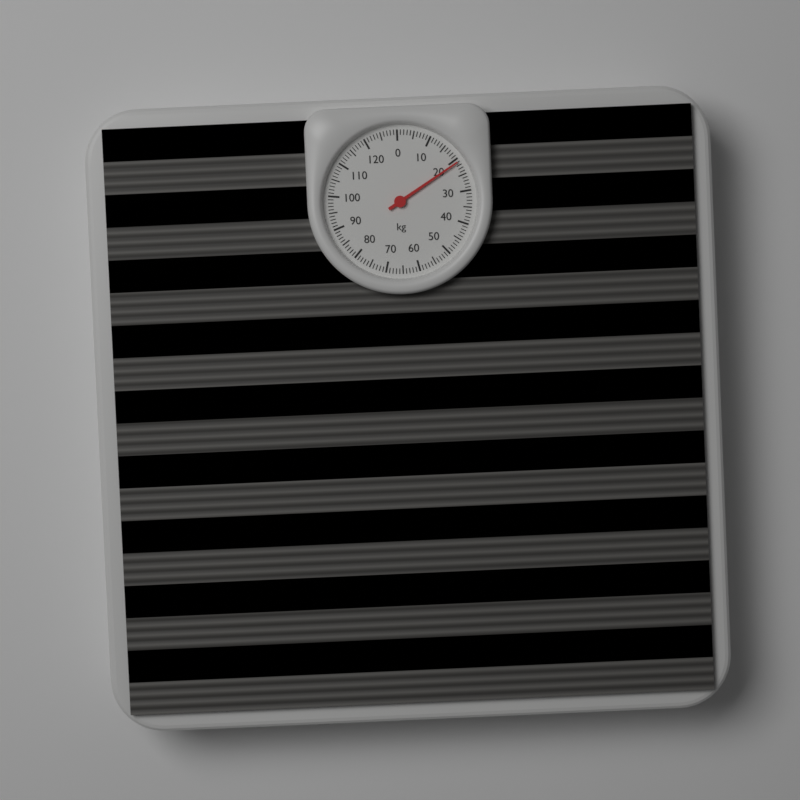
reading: 21 kg
